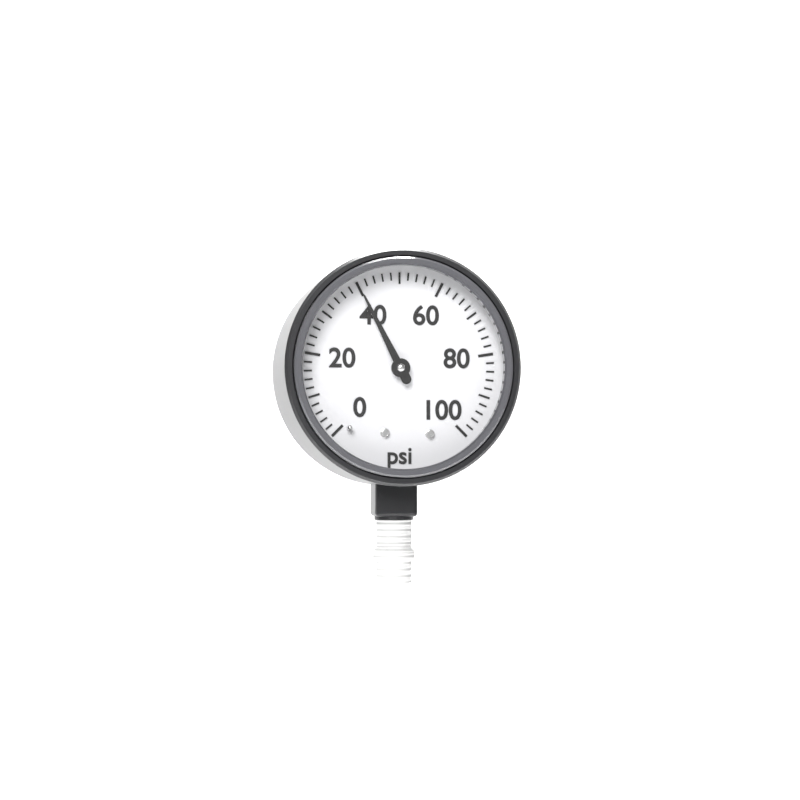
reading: 40 psi
